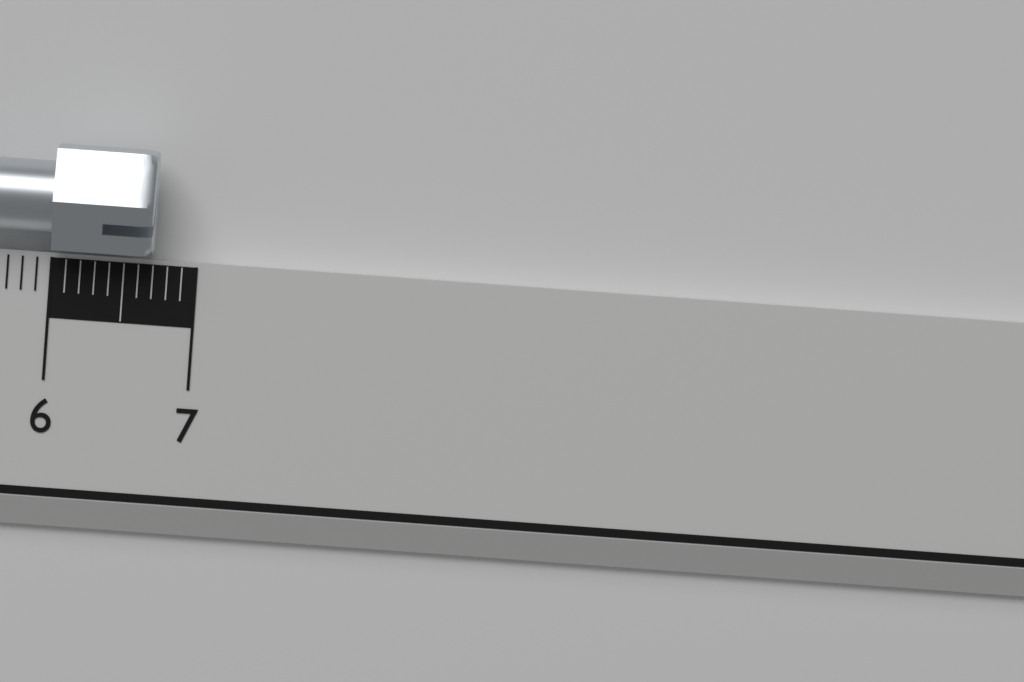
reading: 6.7 cm
